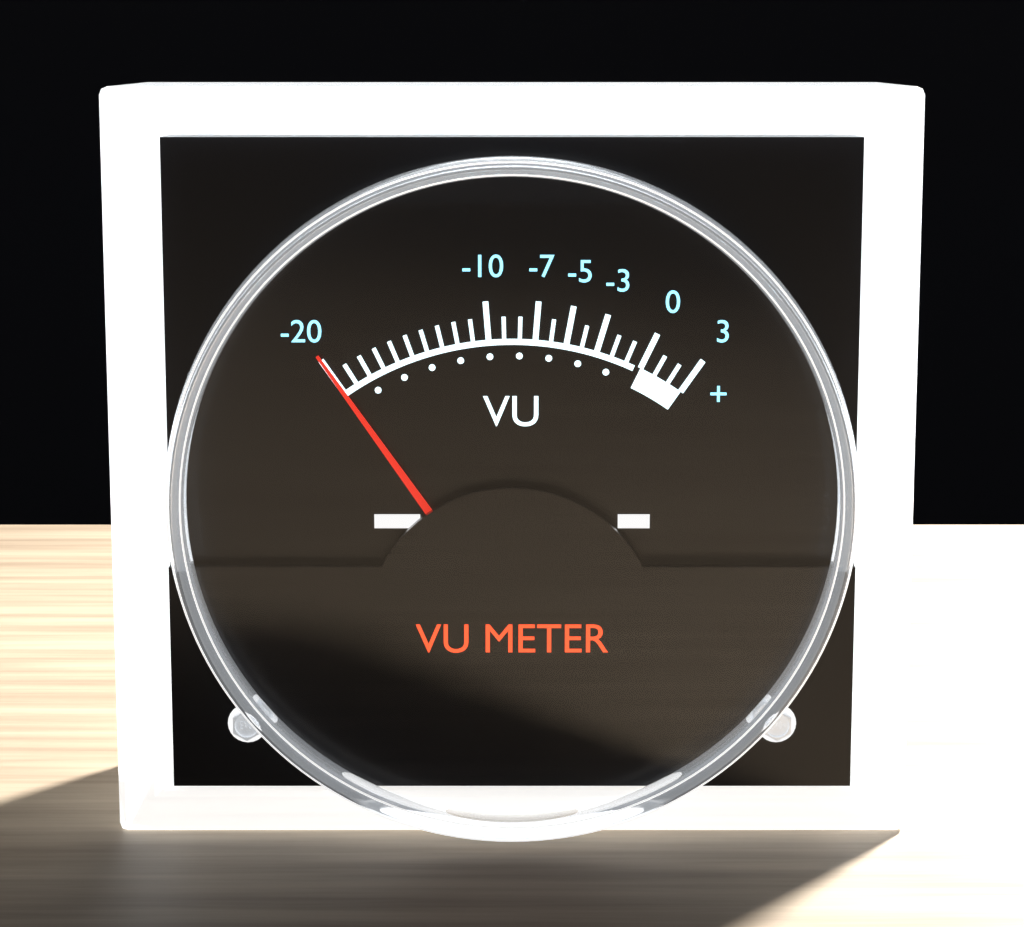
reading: -20 VU
